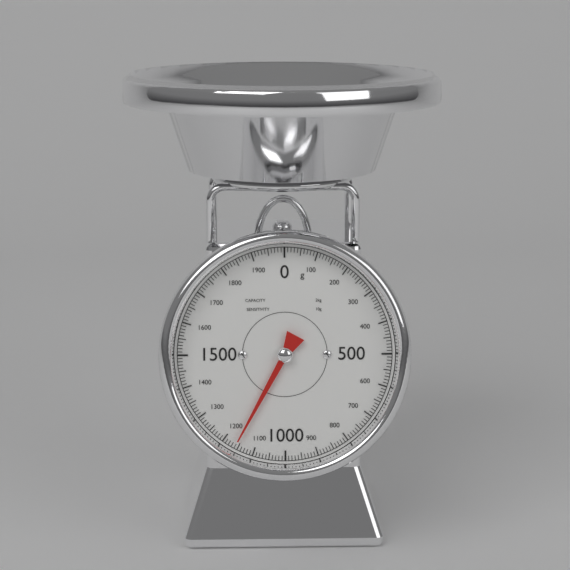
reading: 1160 g
